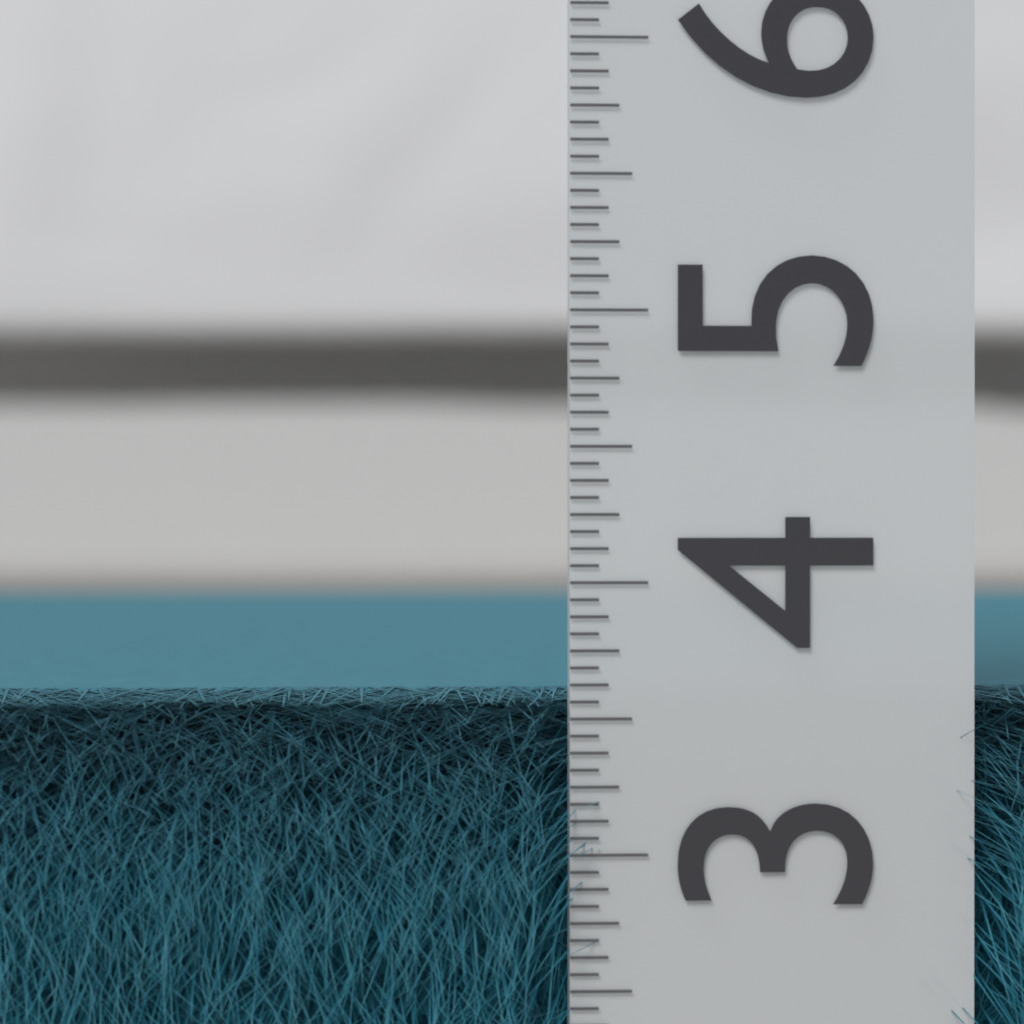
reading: 3.5625 (no unit)
